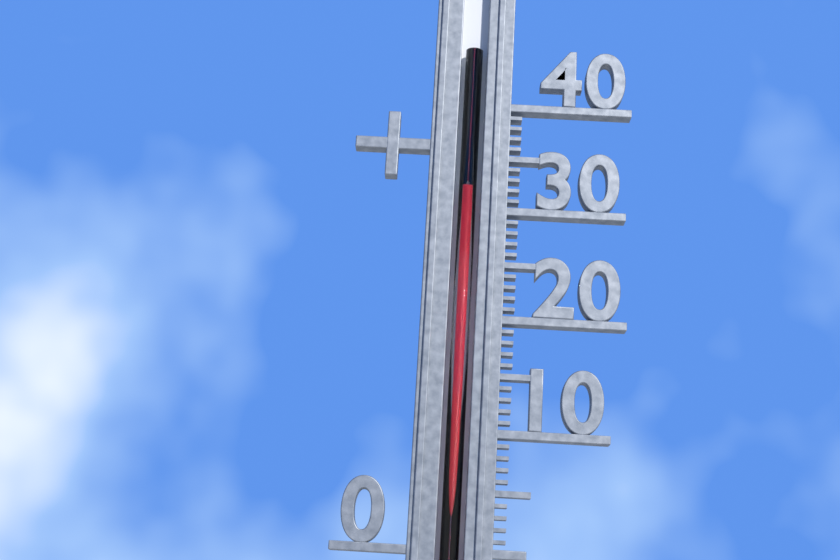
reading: 32 (no unit)
